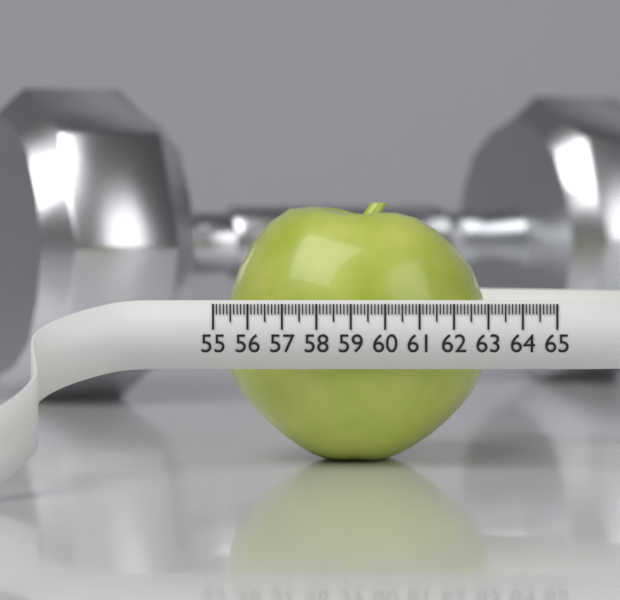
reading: 63.0 (no unit)
